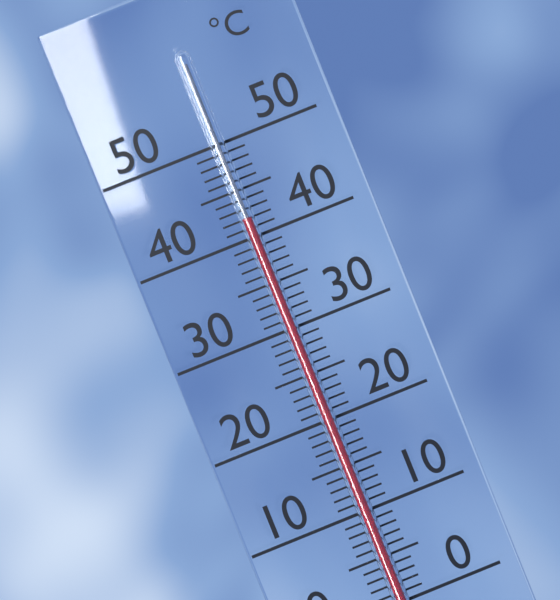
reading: 42 °C
